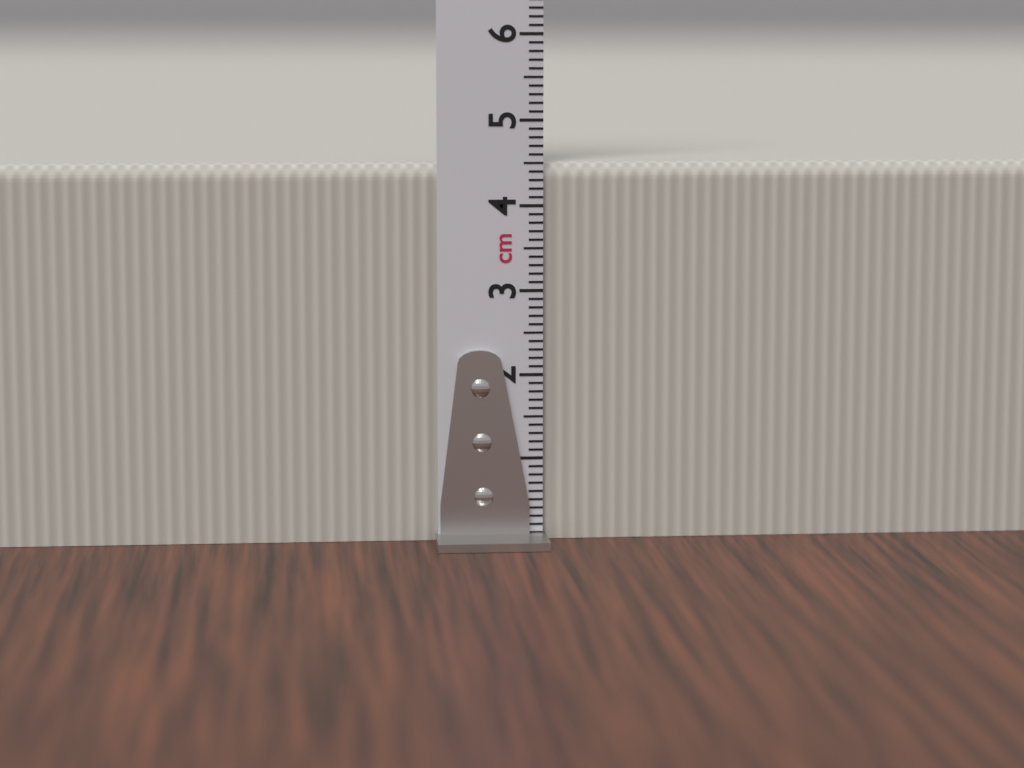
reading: 4.5 cm
